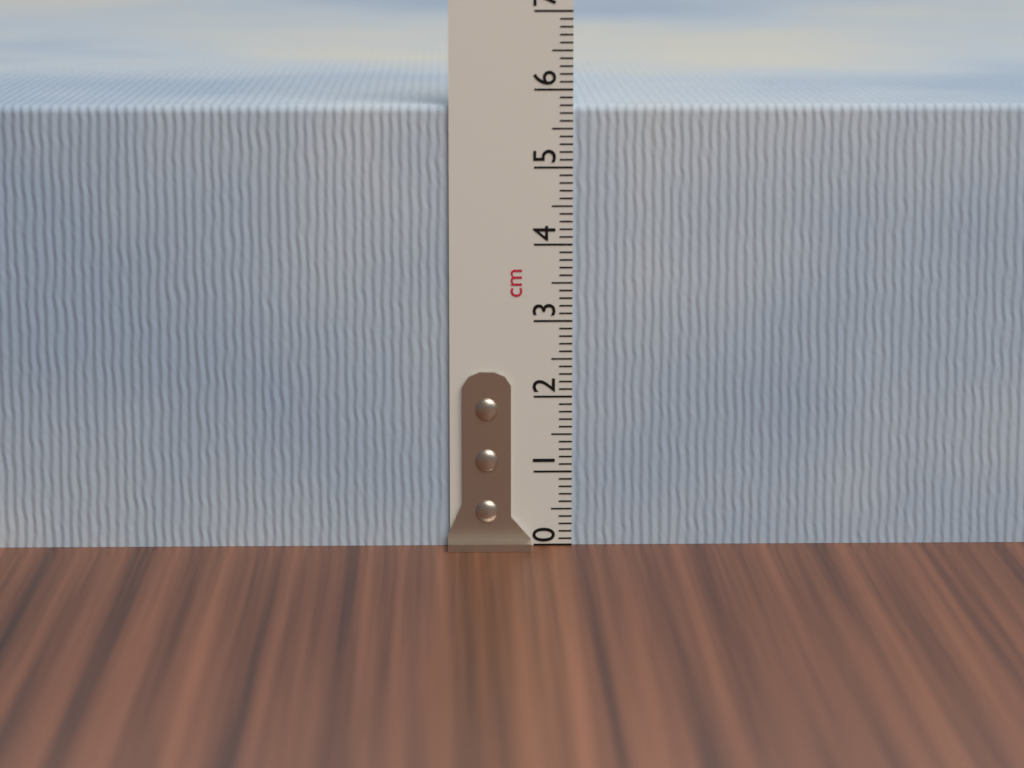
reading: 5.8 cm
